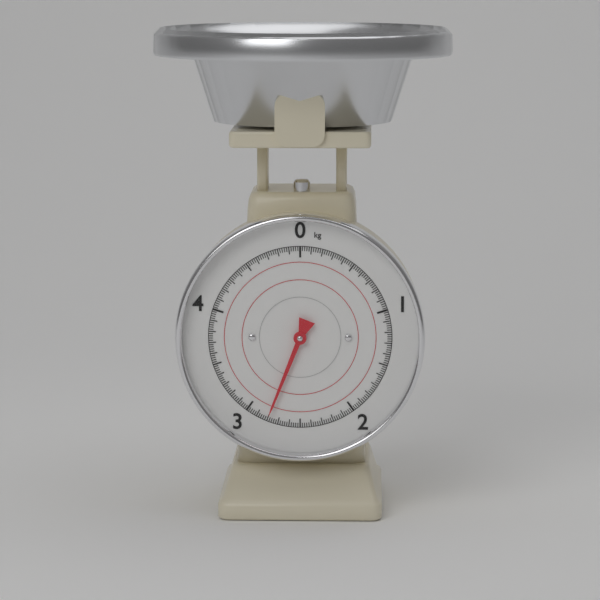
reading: 2.80 kg
